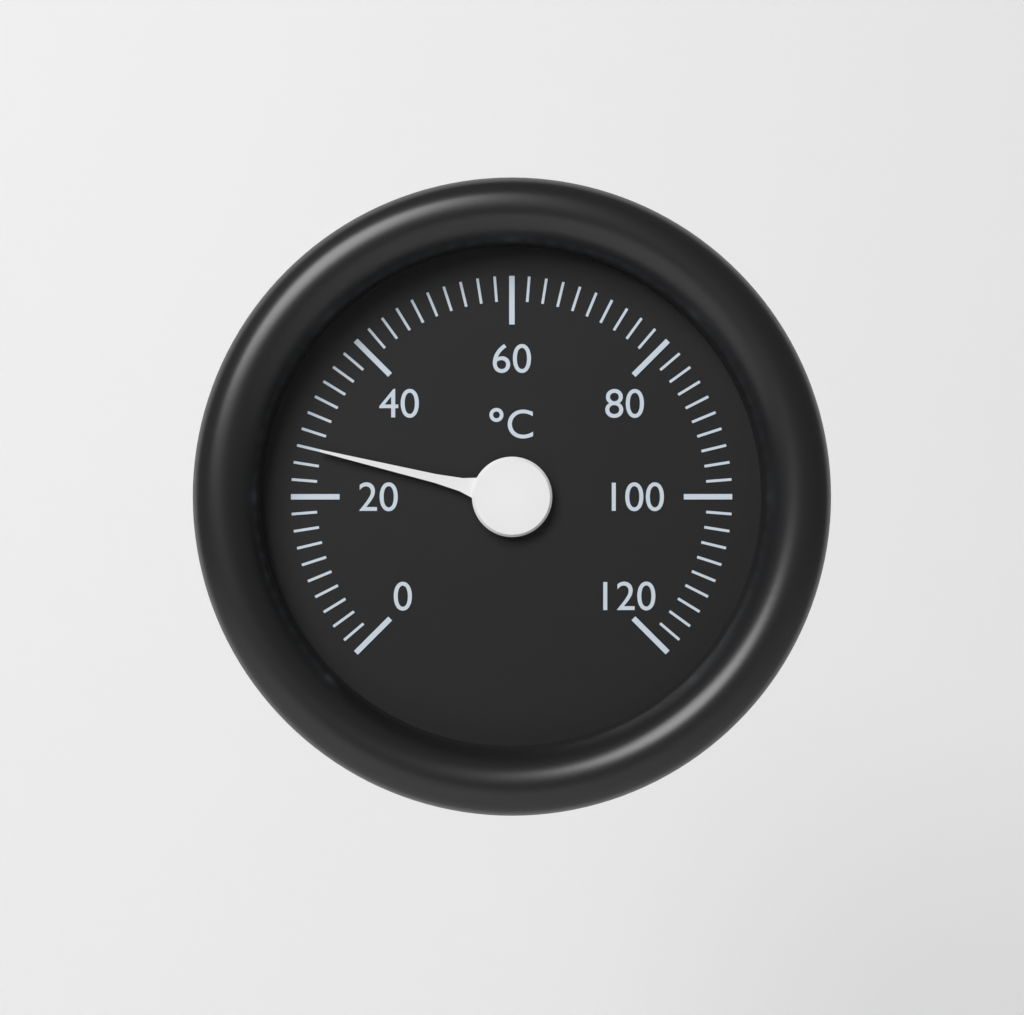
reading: 26 °C
